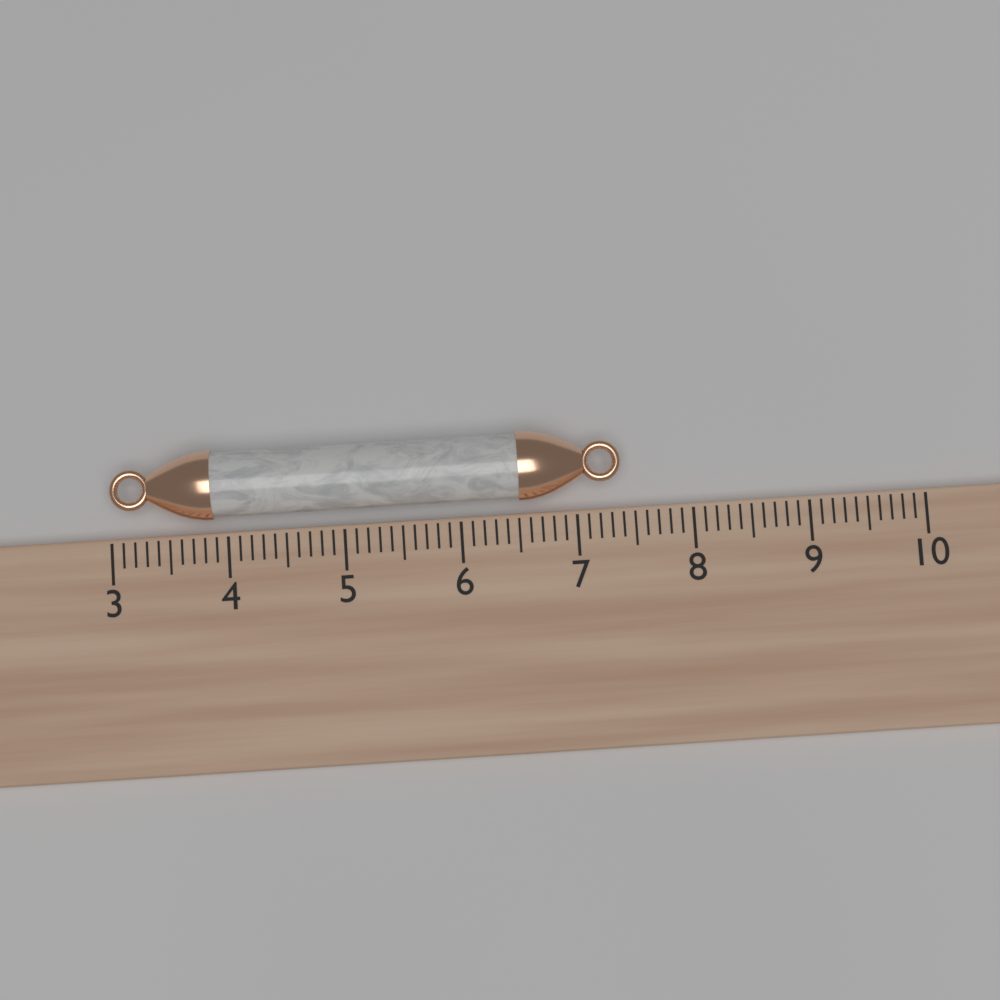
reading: 7.4 (no unit)
